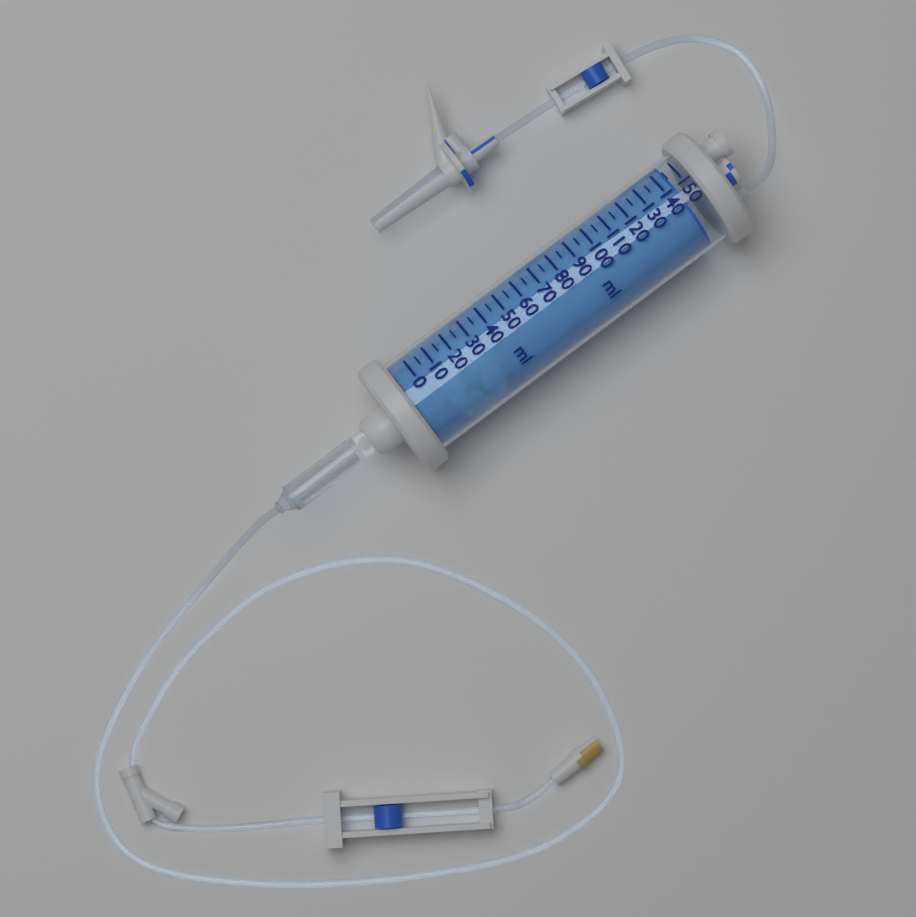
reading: 145 ml
